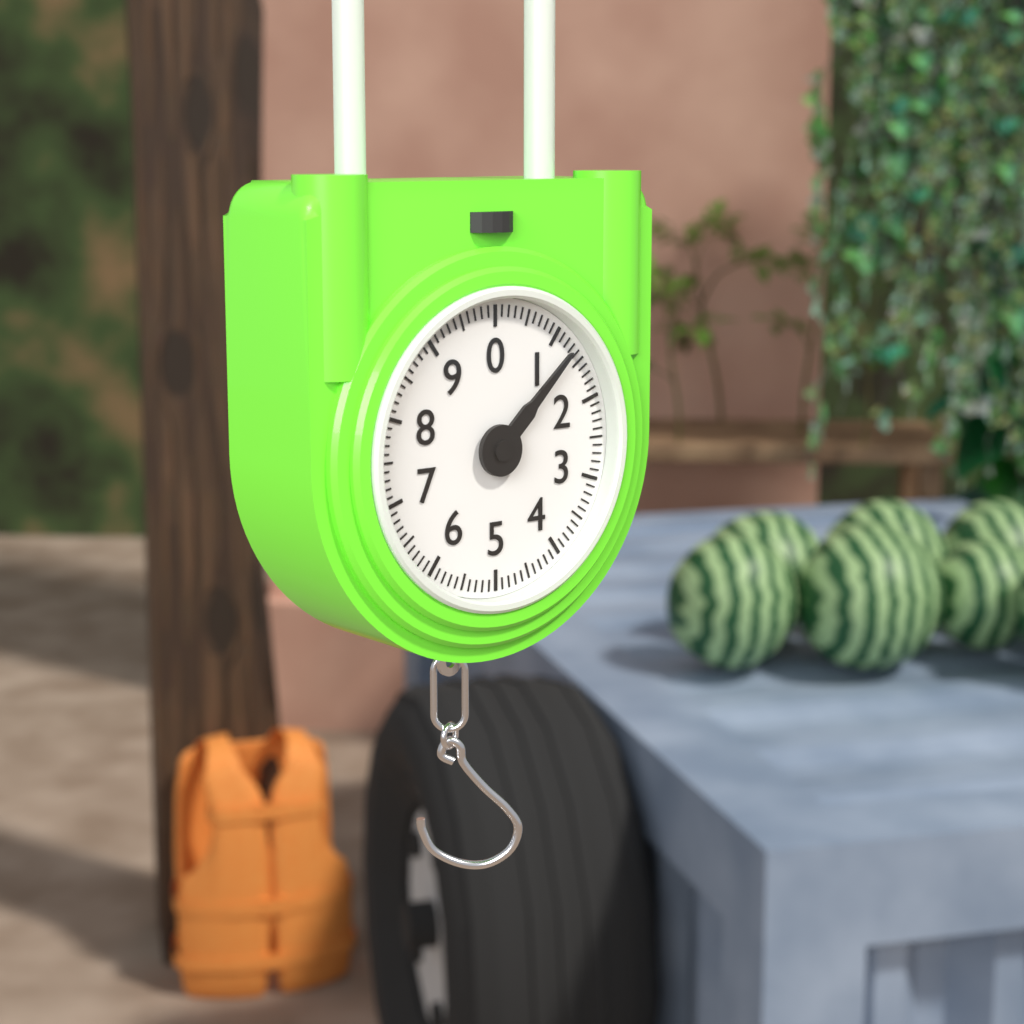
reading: 1.3 (no unit)
